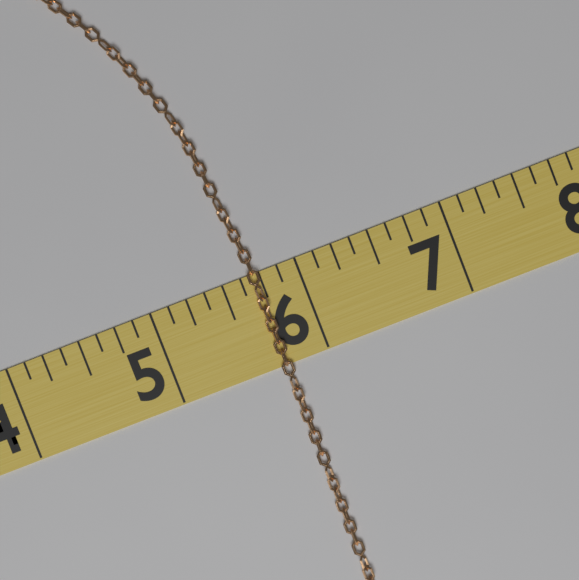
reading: 5.750 (no unit)
